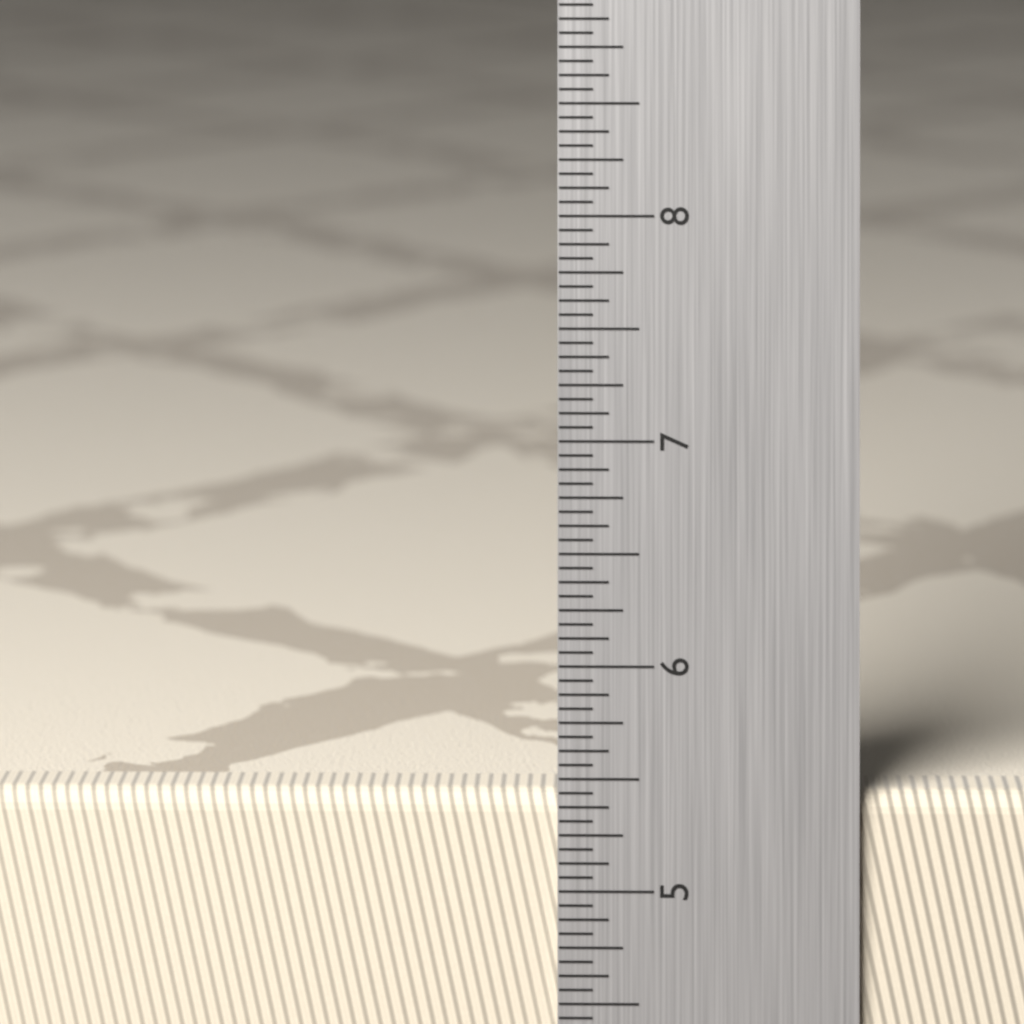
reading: 5.4375 in
